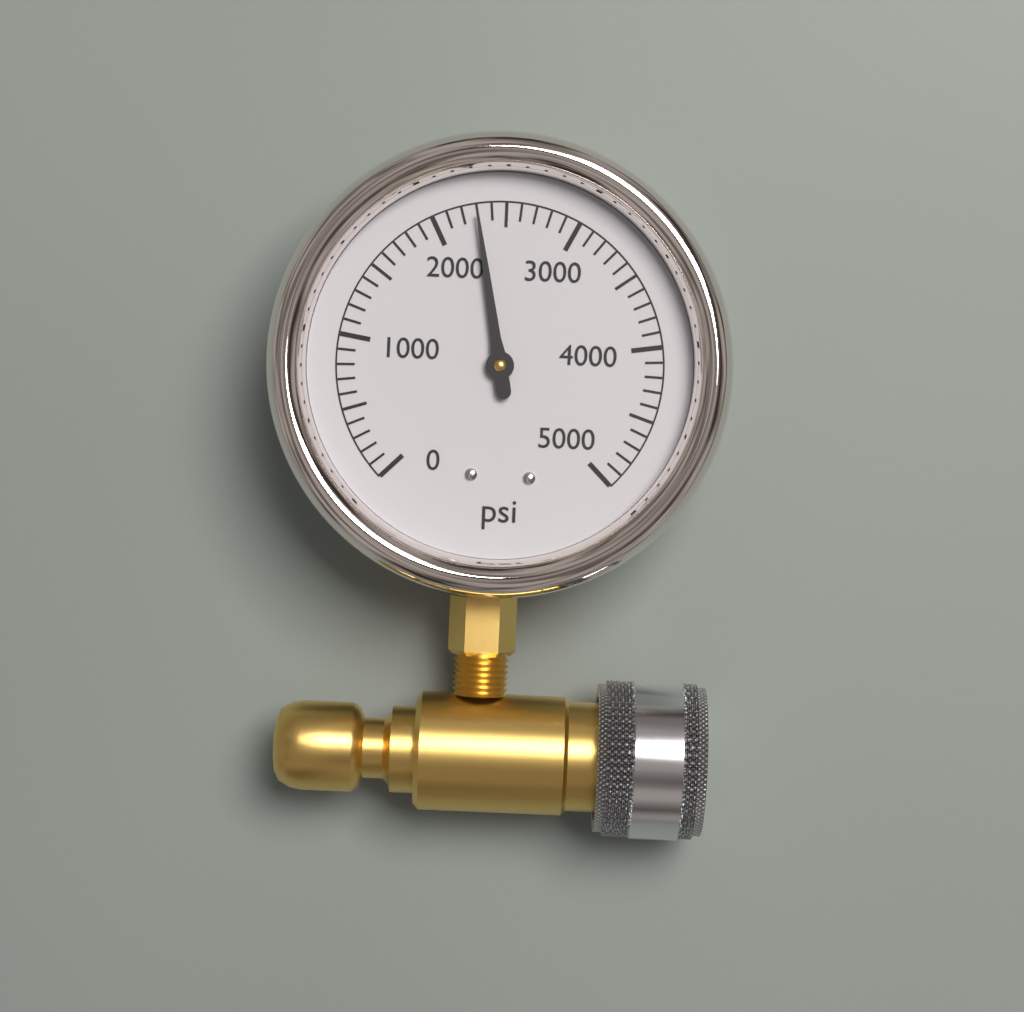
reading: 2300 psi
